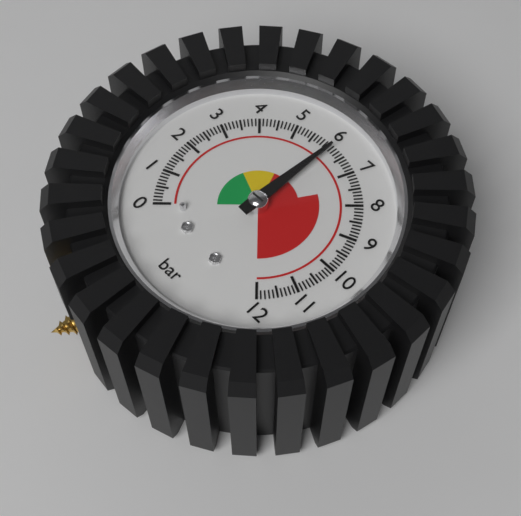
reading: 6.1 bar
